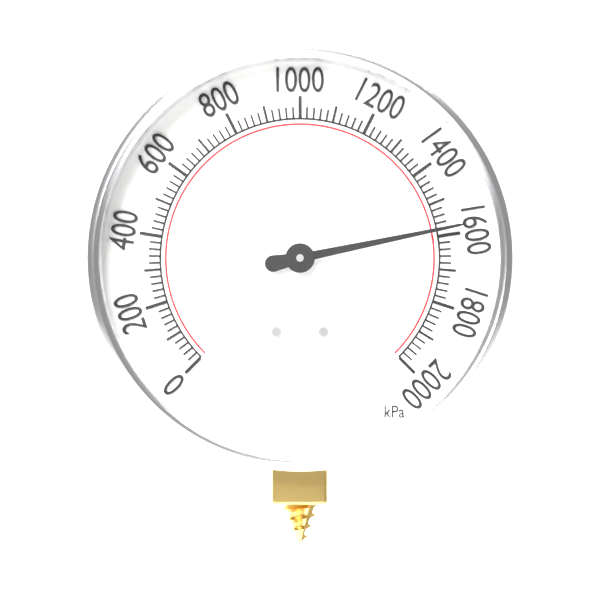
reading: 1580 kPa
